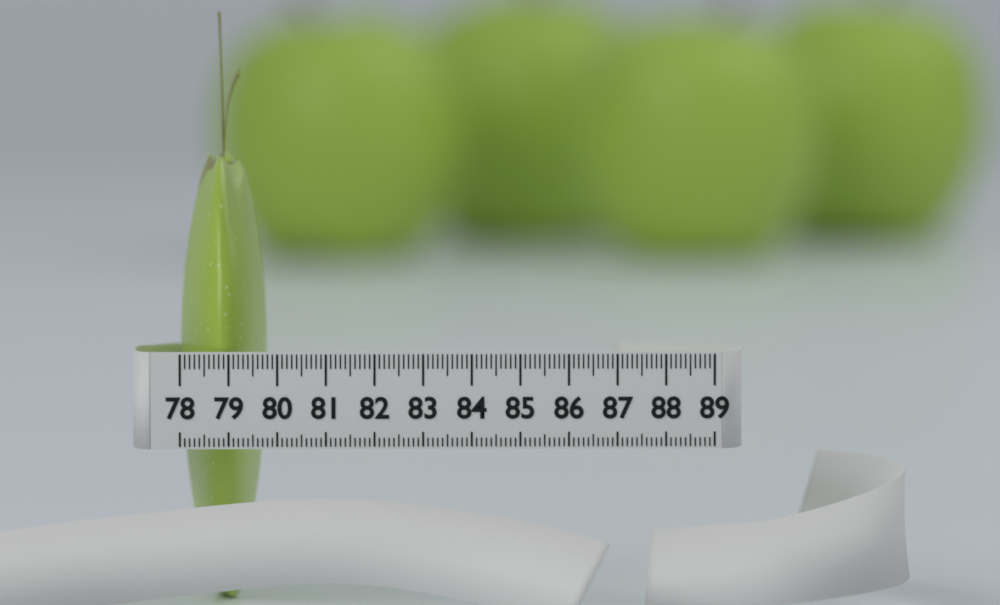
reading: 79.8 (no unit)
